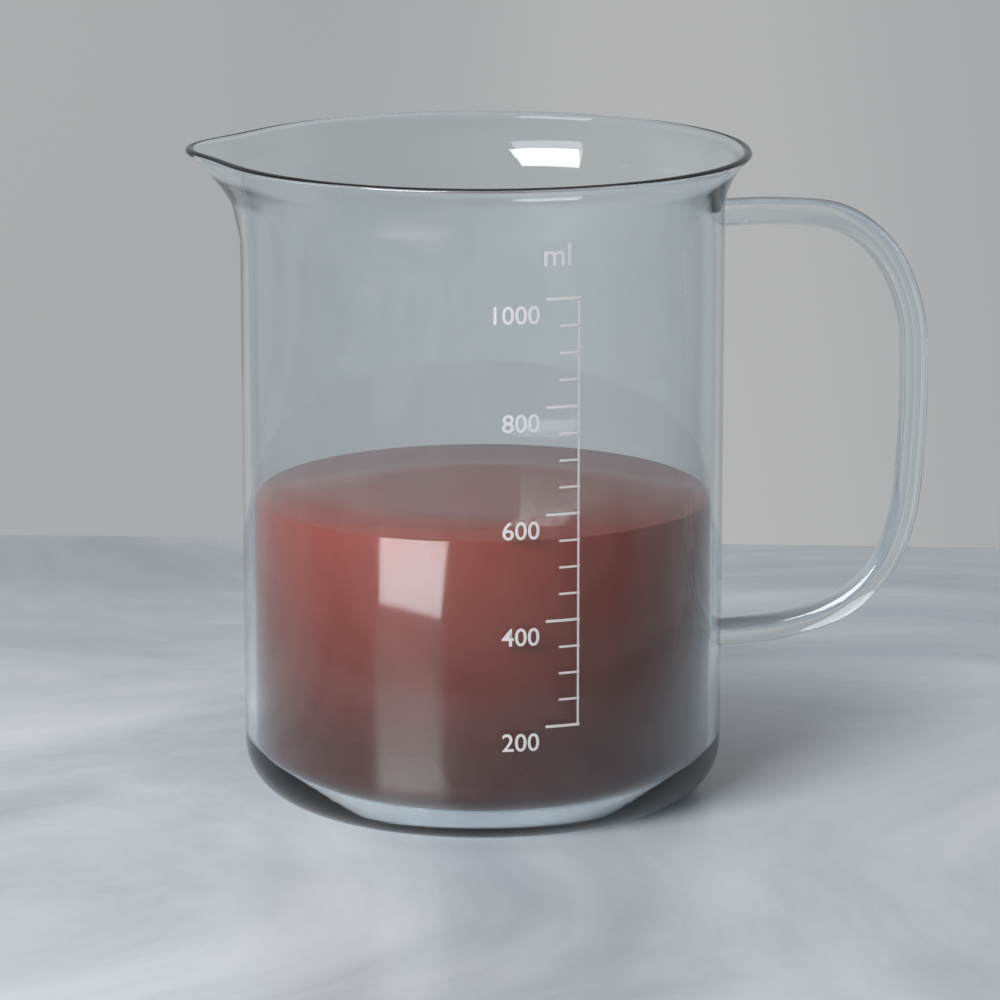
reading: 550 ml
